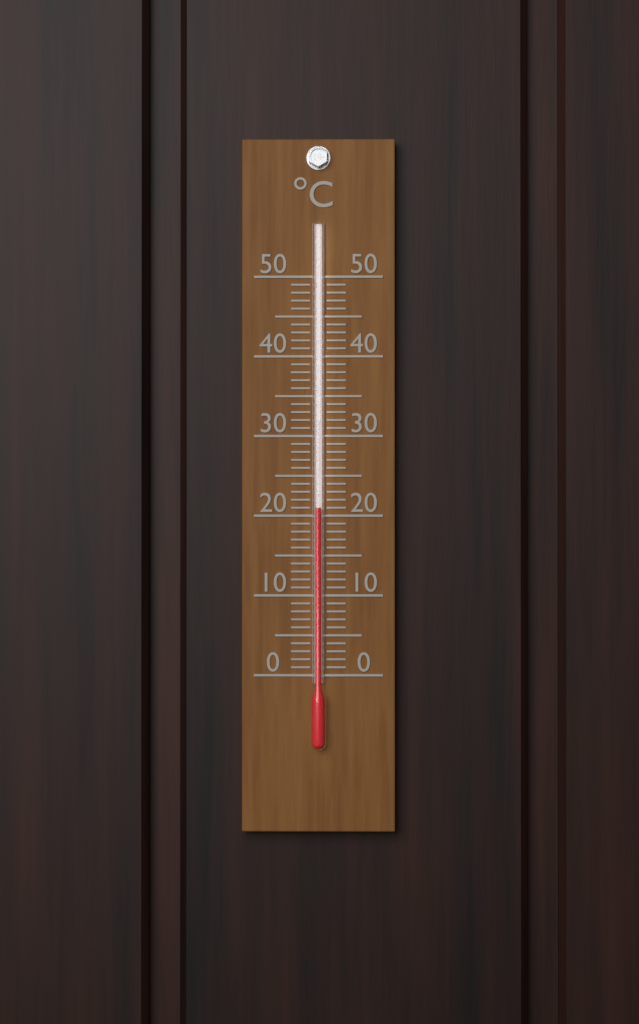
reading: 21 °C
